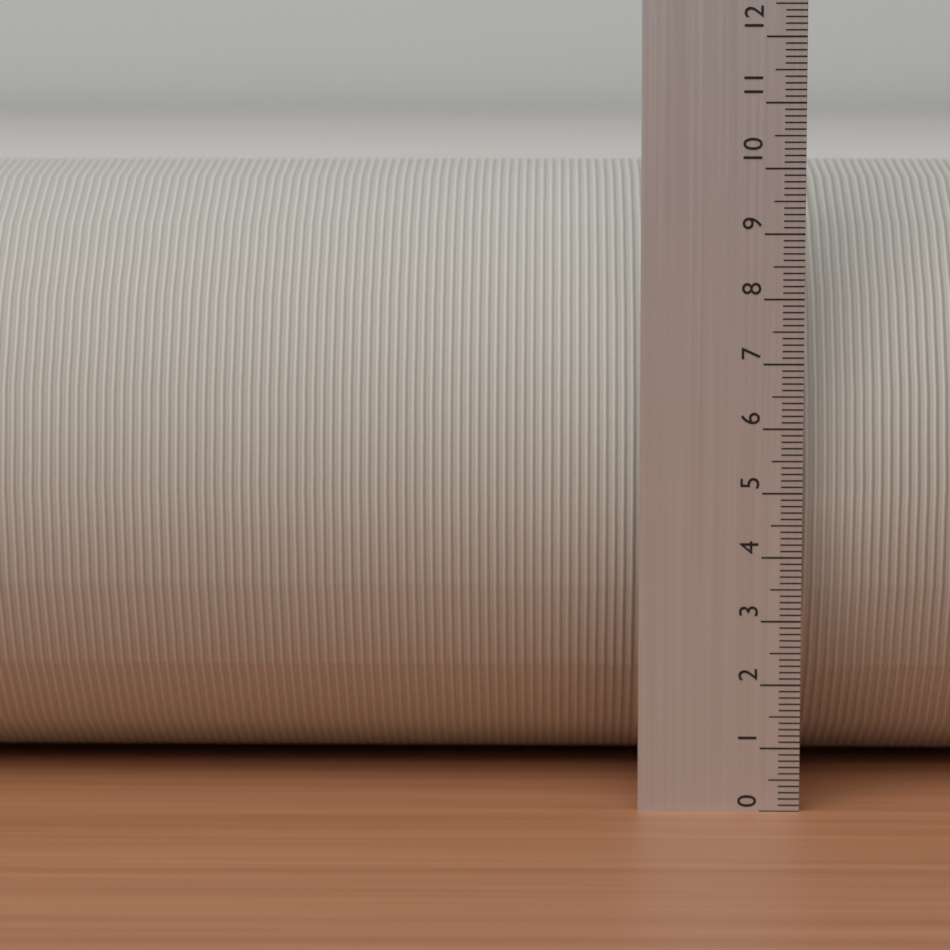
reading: 10.0 (no unit)
